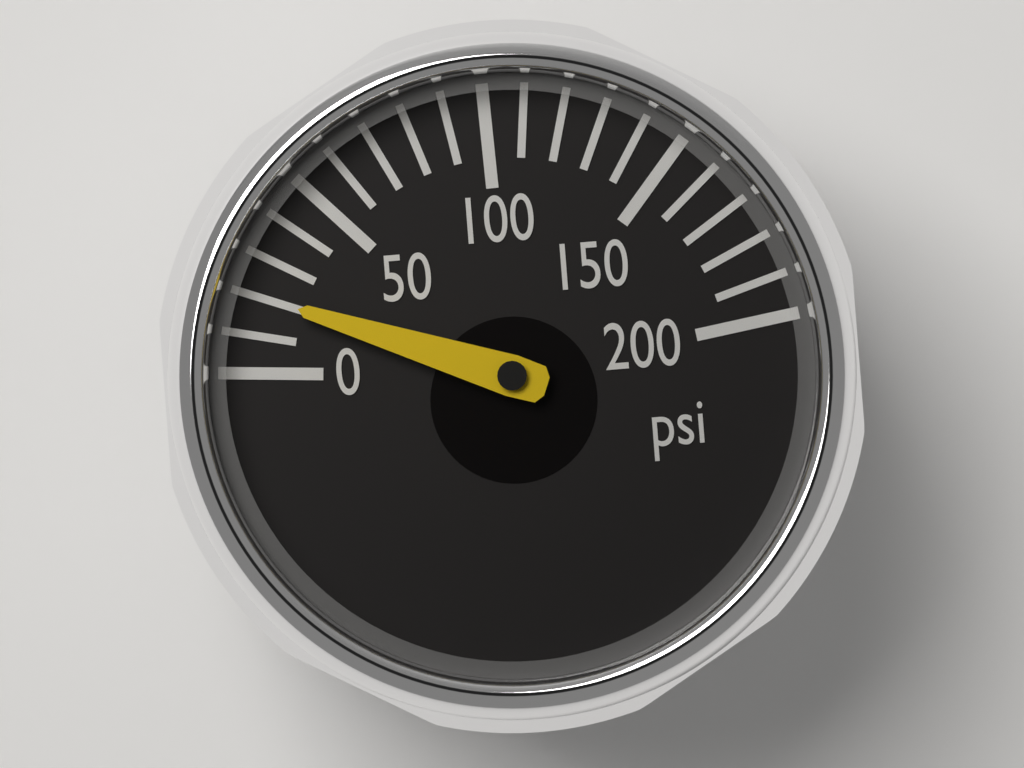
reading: 20 psi
